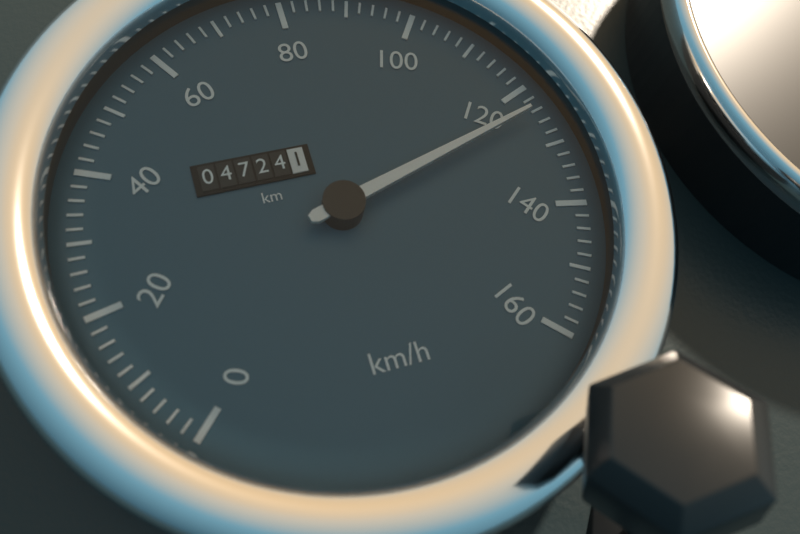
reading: 124 km/h
